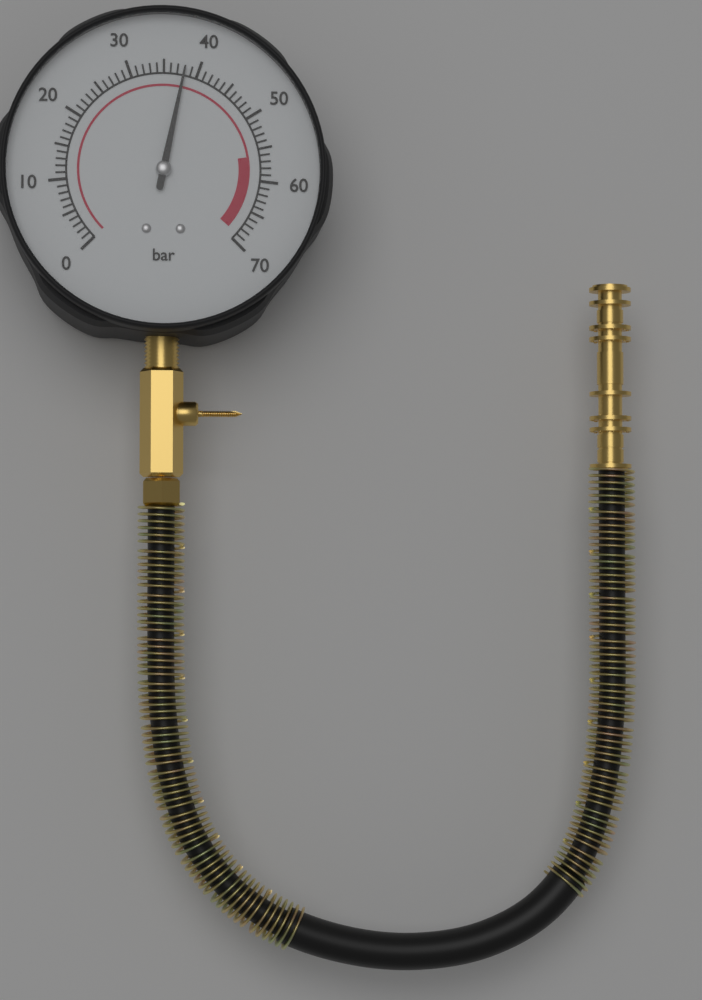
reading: 38 bar
